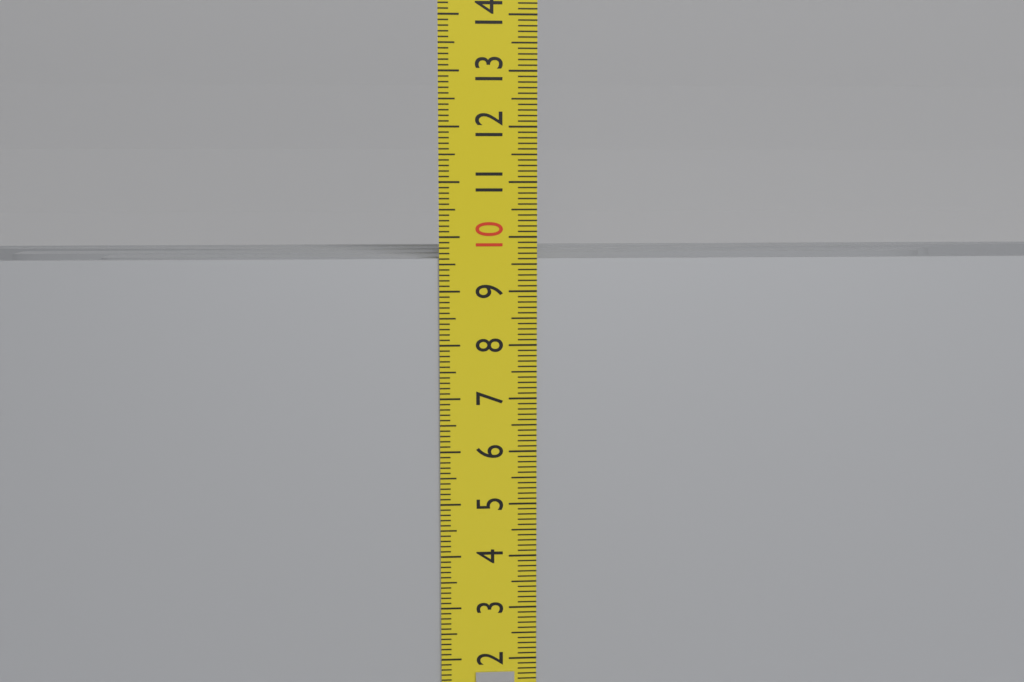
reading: 9.6 cm
